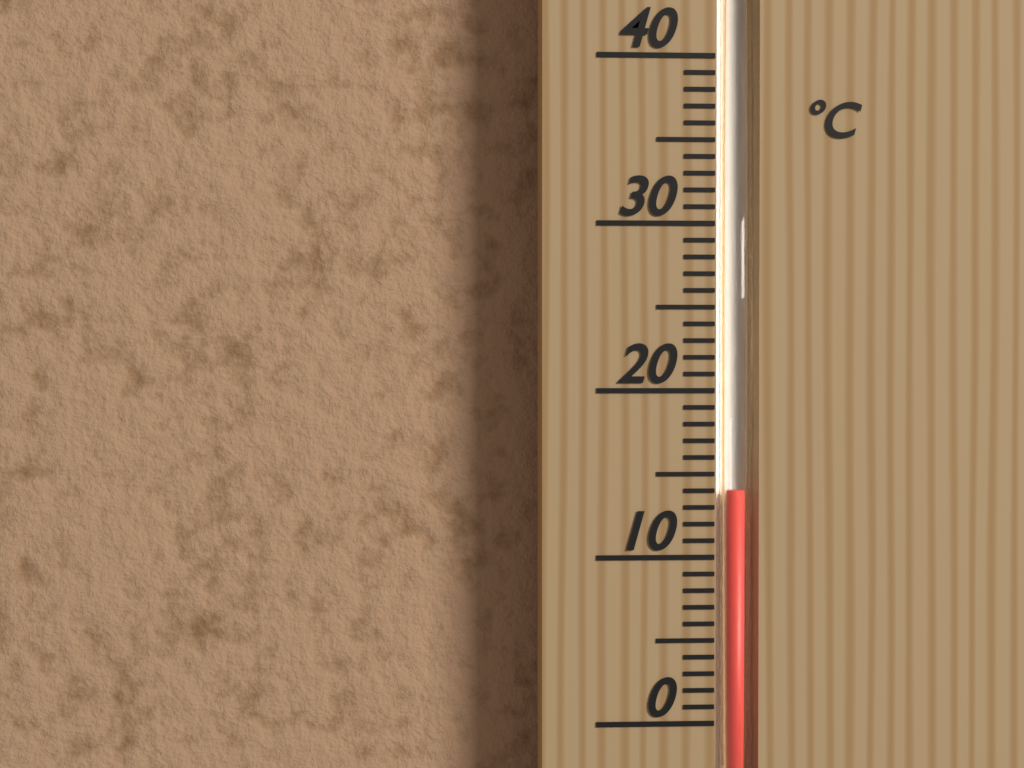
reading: 14 °C
